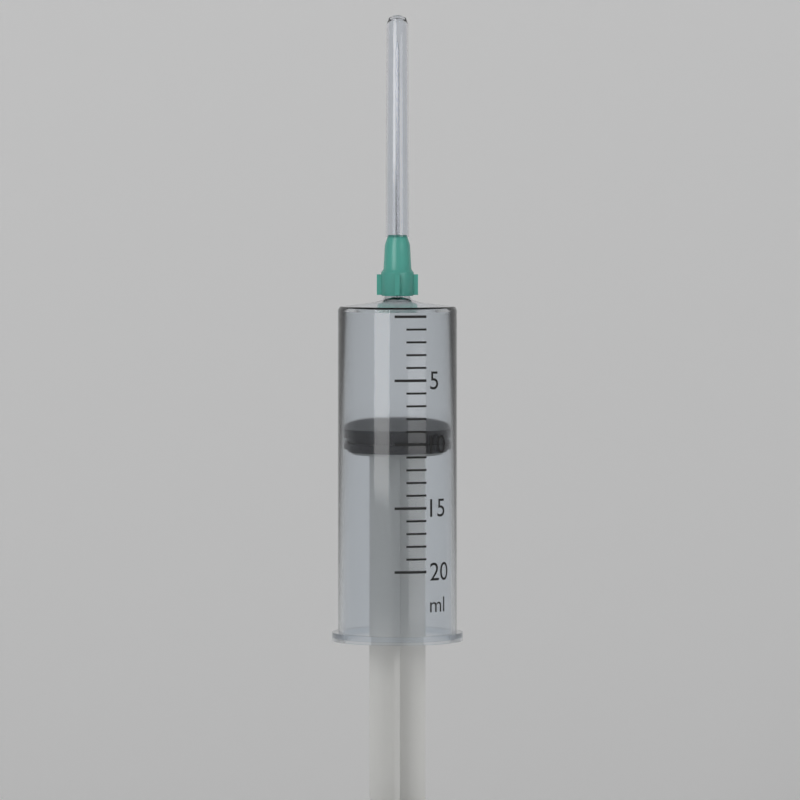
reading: 9 ml
